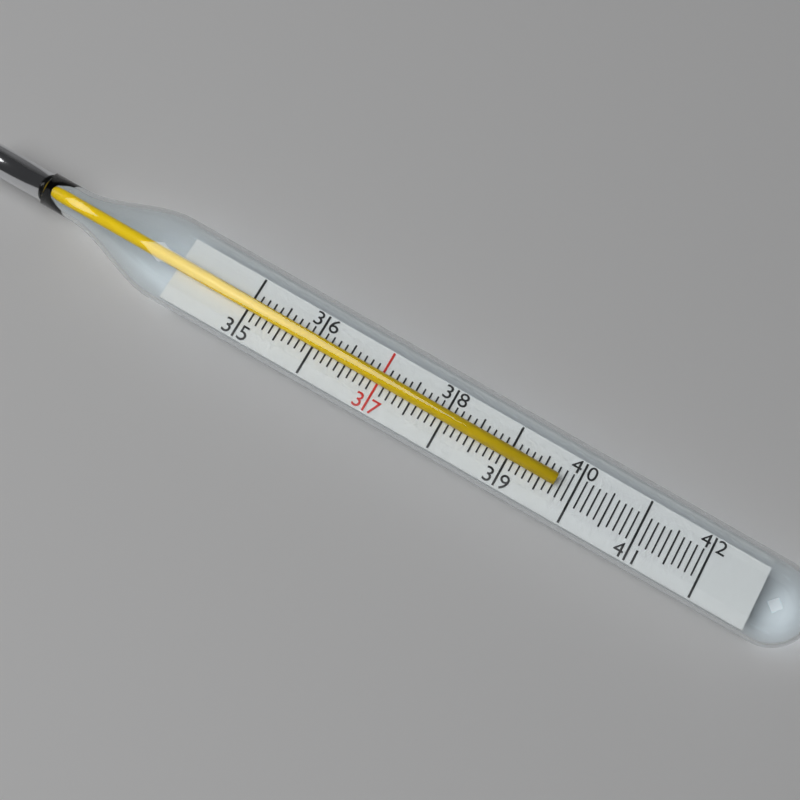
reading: 39.7 (no unit)
